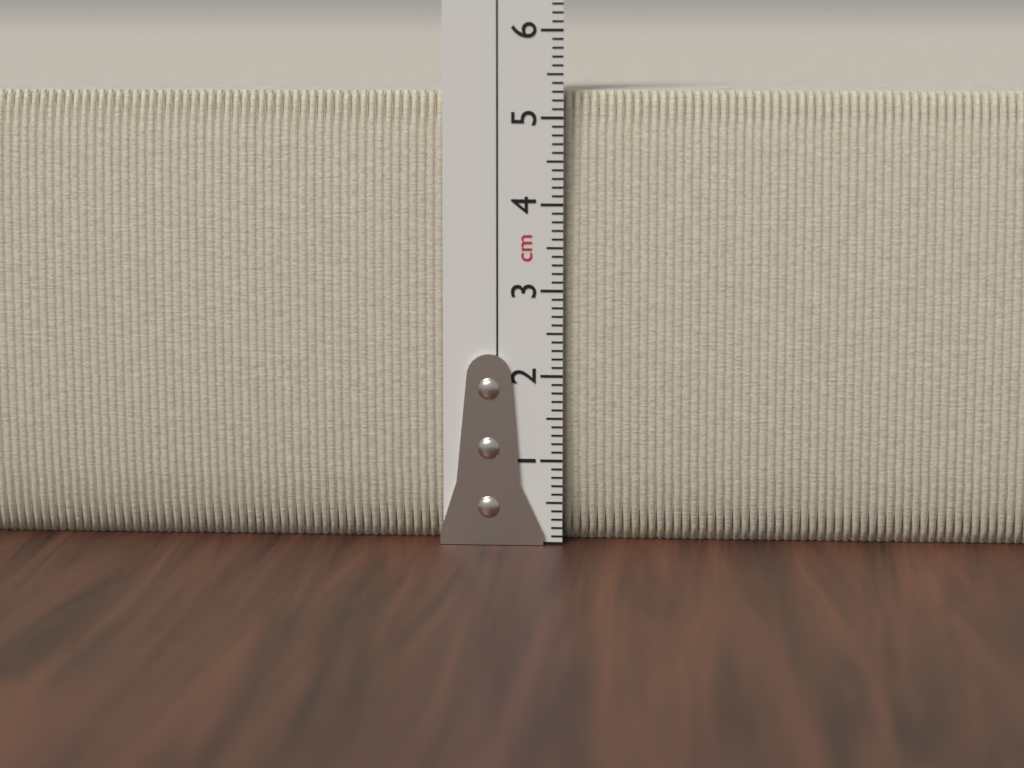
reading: 5.3 cm
